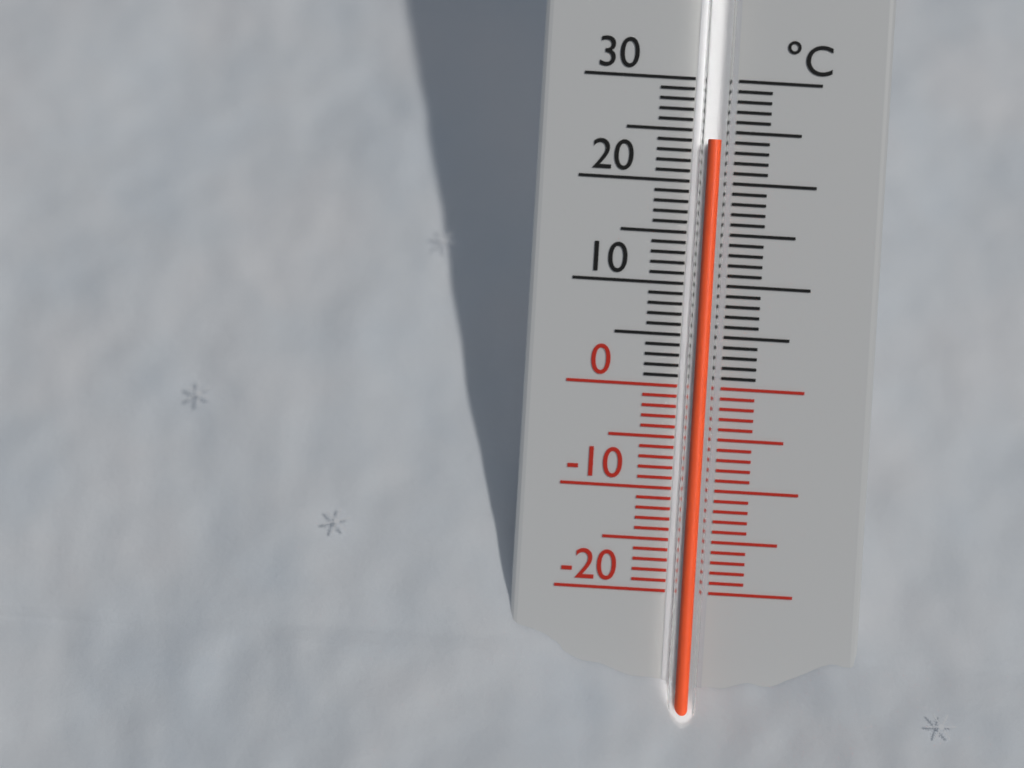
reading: 24 °C
